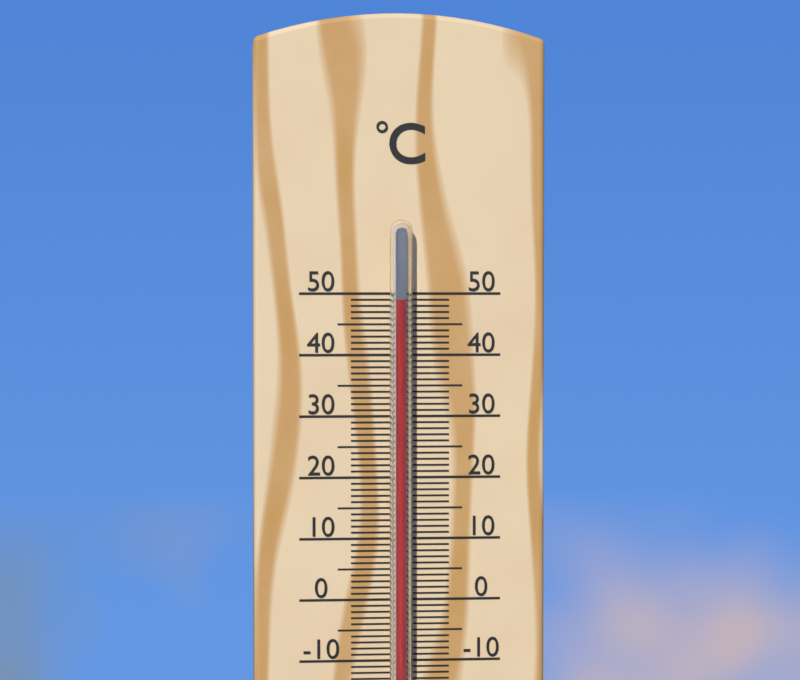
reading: 49 °C
